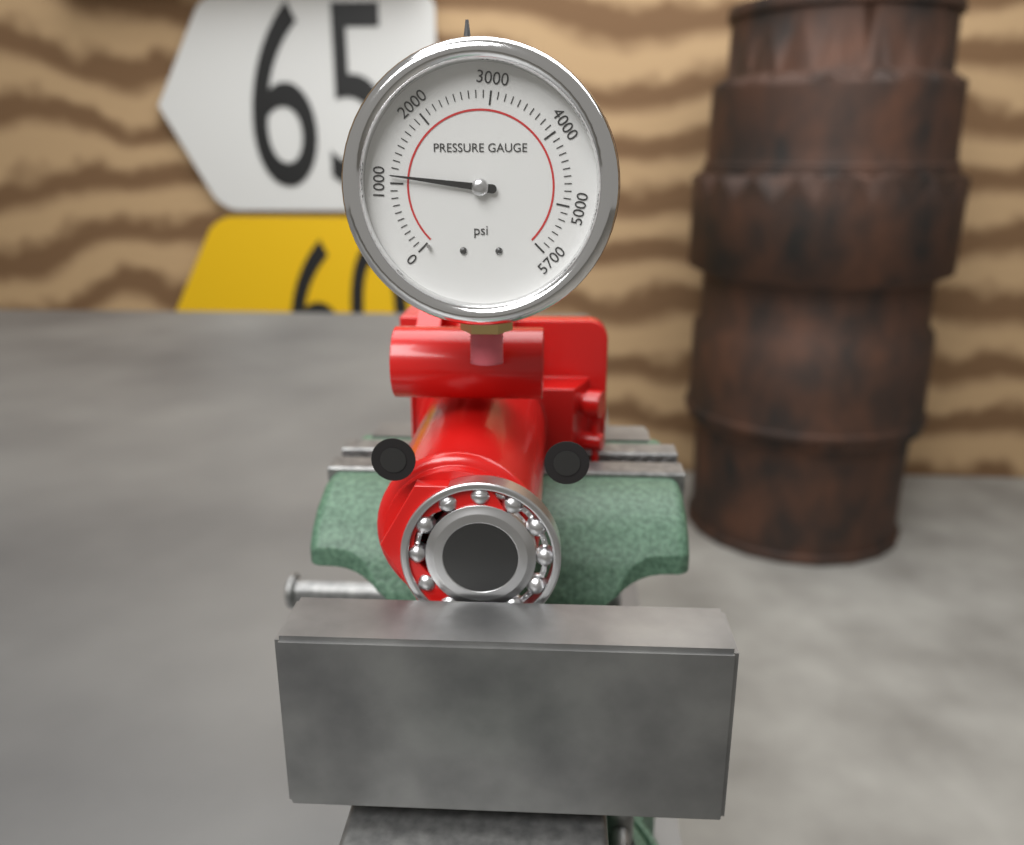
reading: 1100 psi
